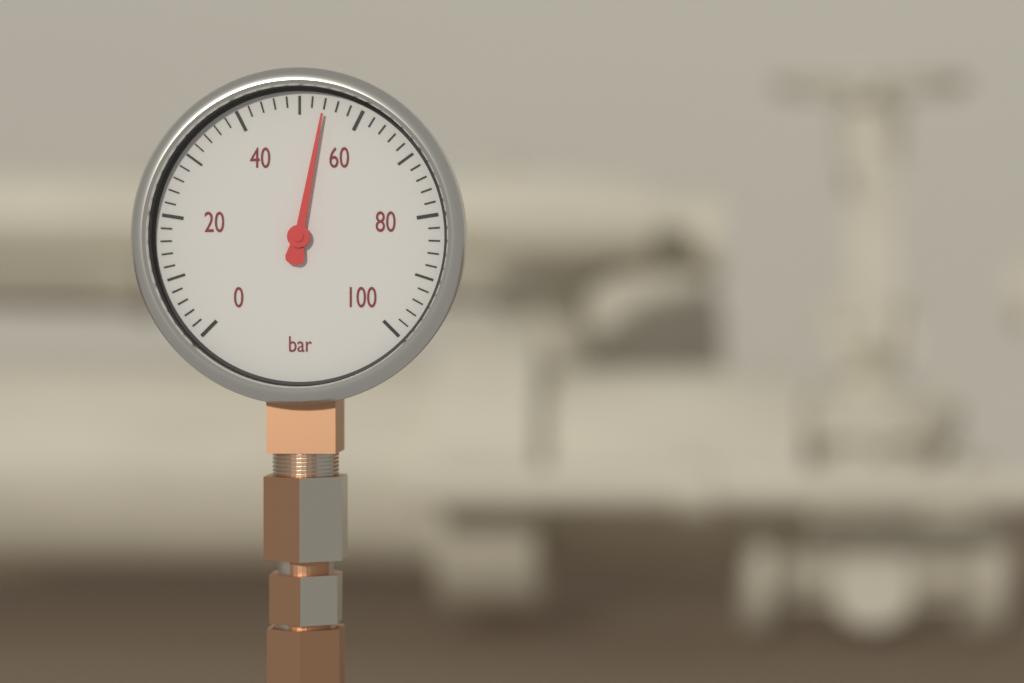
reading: 54 bar
